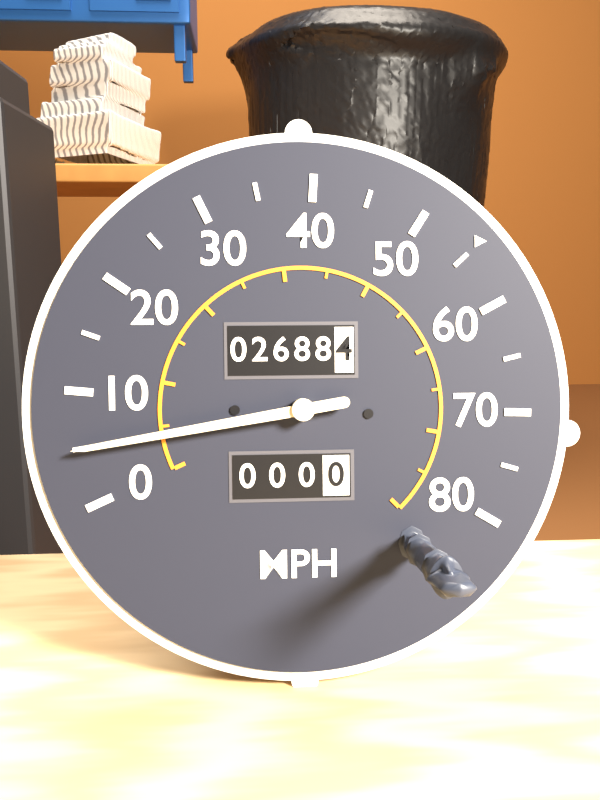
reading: 5 MPH
